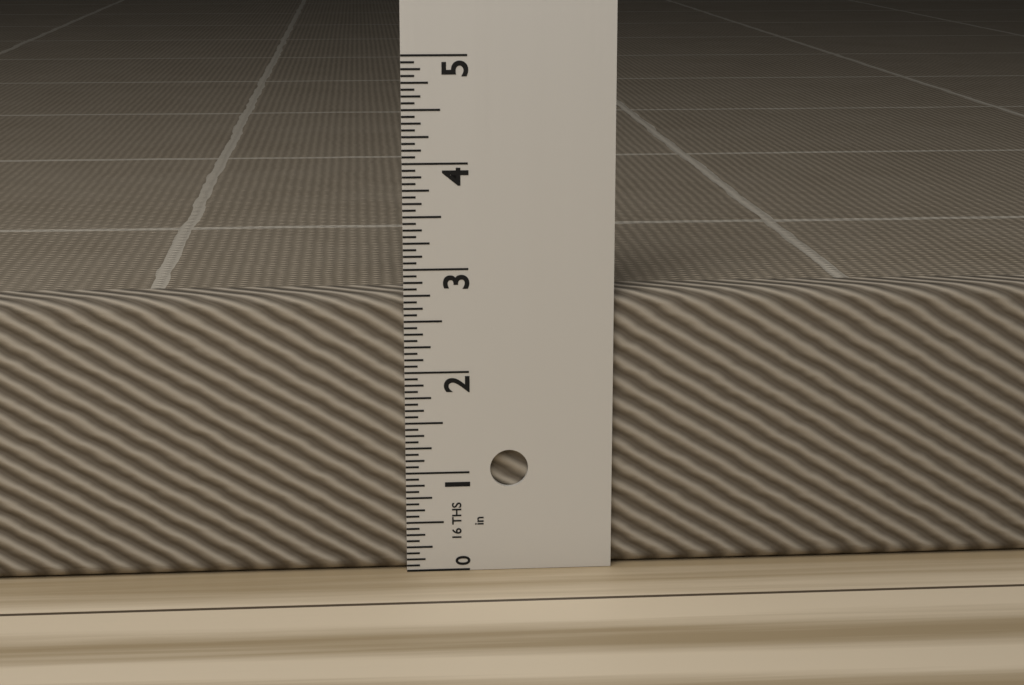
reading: 2.7500 in
